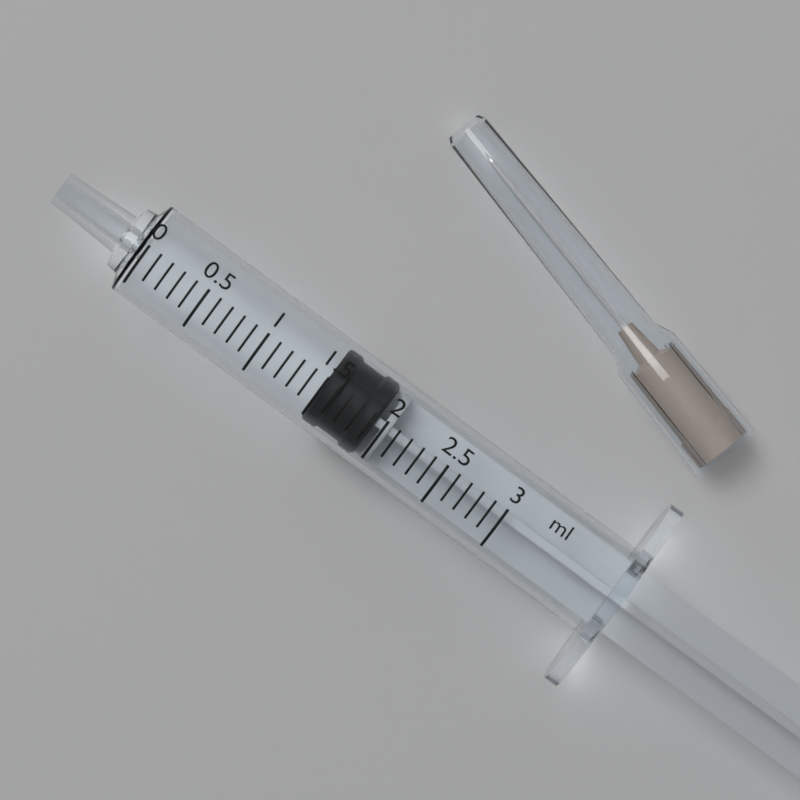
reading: 1.5 ml
